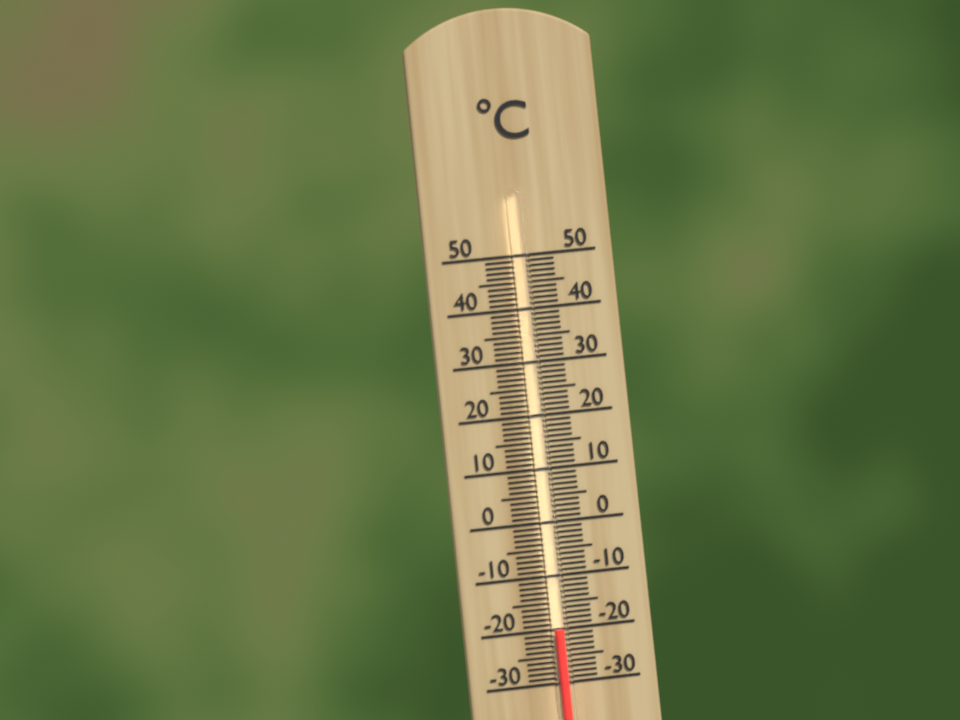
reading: -20 °C
